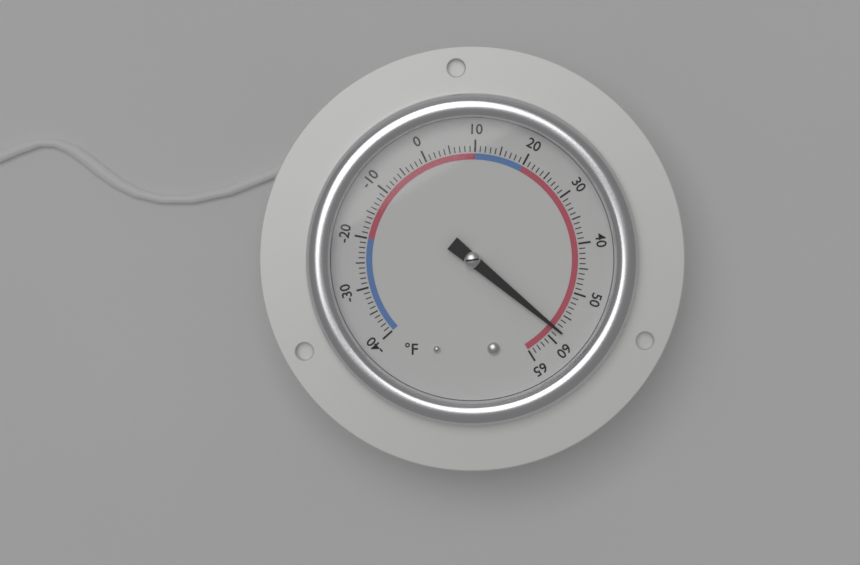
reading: 58 °F
